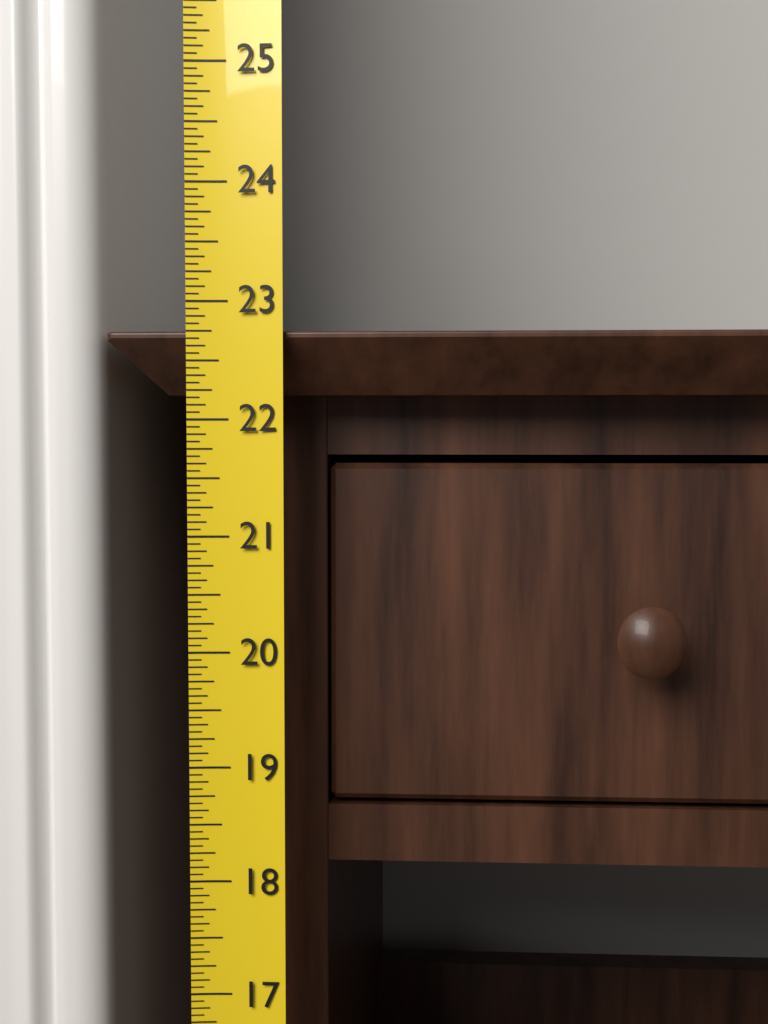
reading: 22.7500 (no unit)
